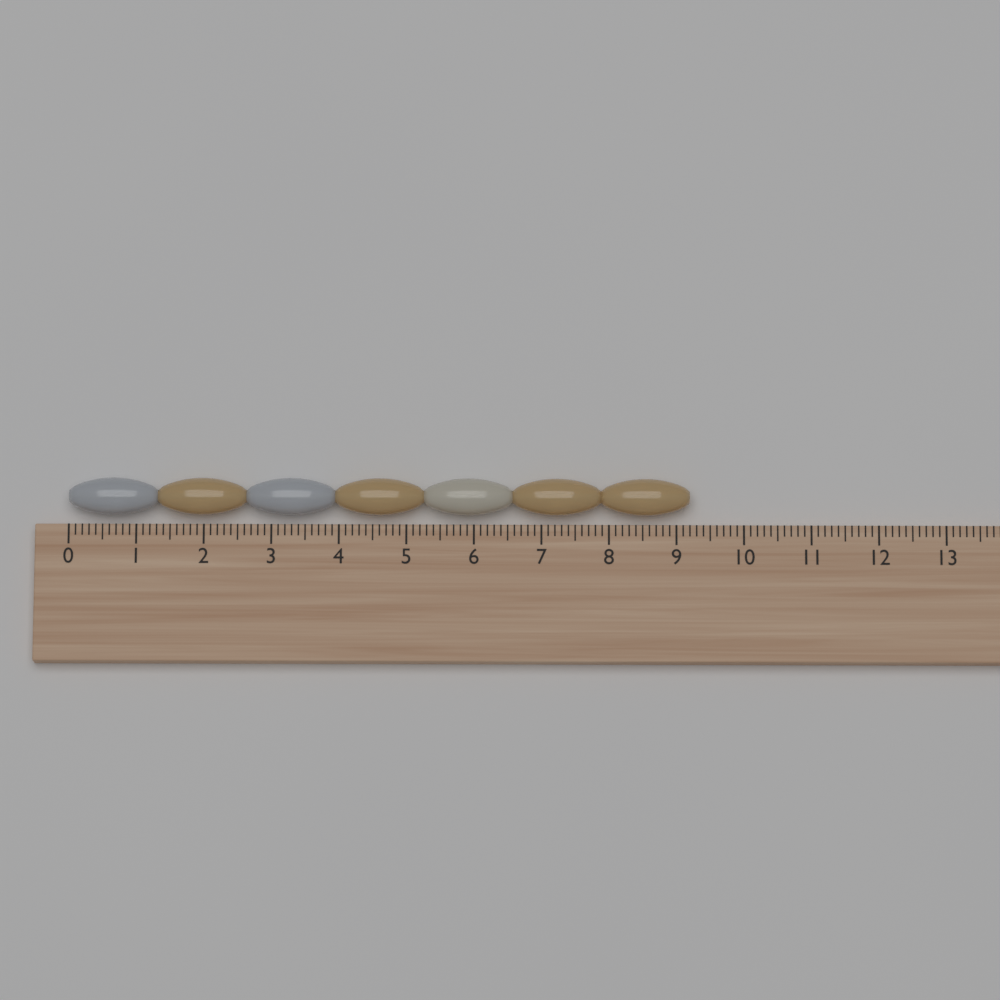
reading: 9.2 (no unit)
